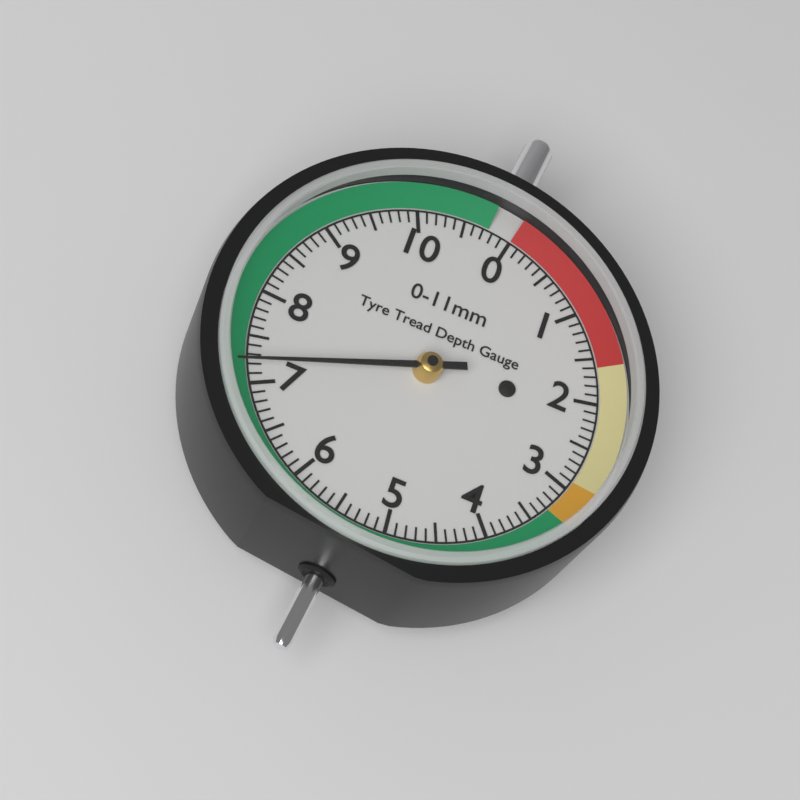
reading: 7.2 mm
